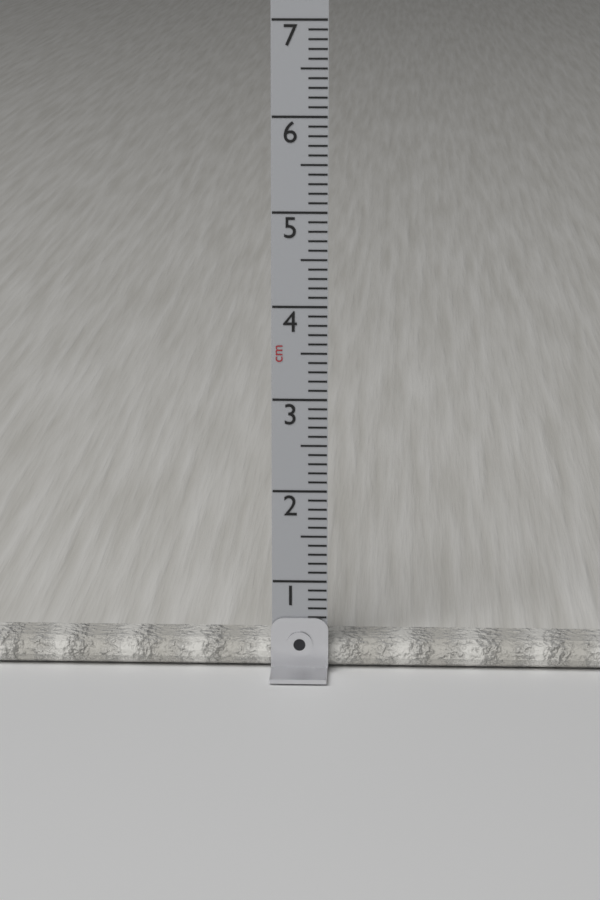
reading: 0.3 cm
